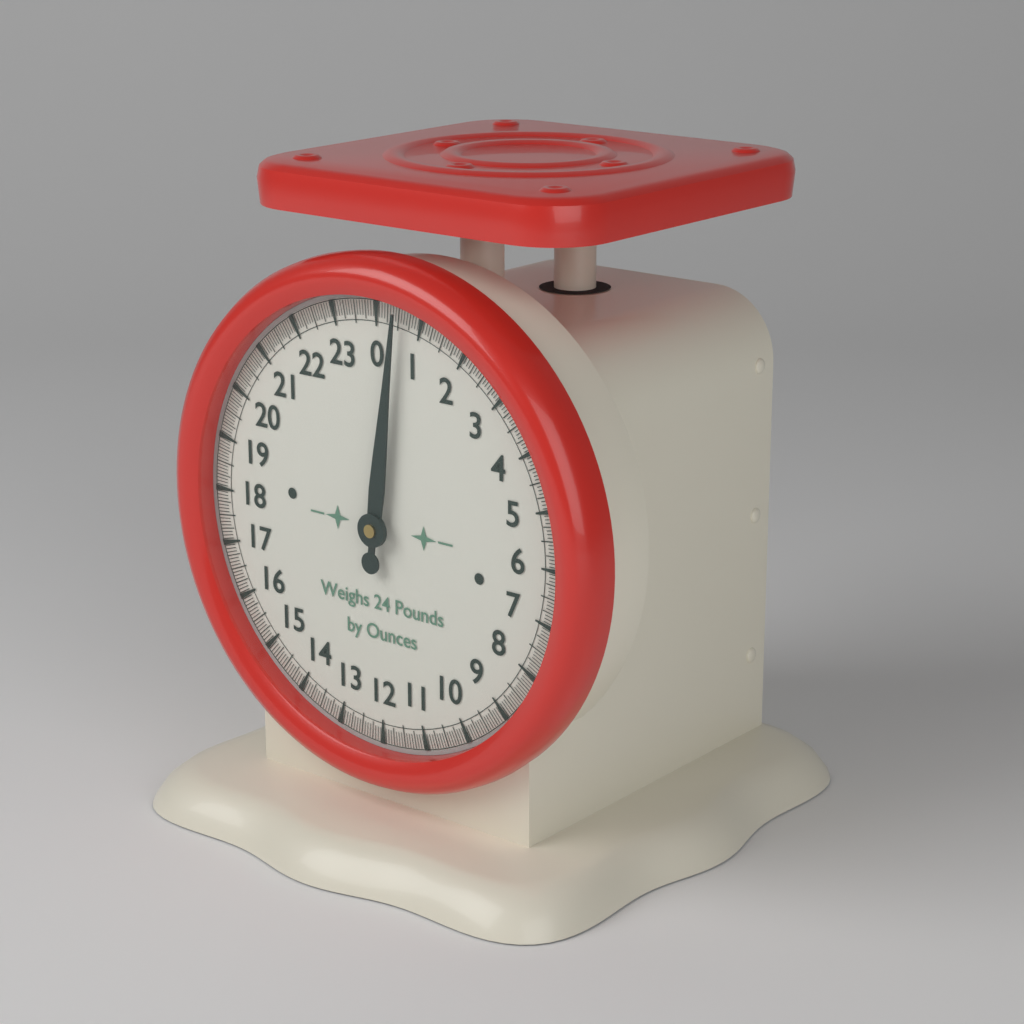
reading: 0.5000 lb
